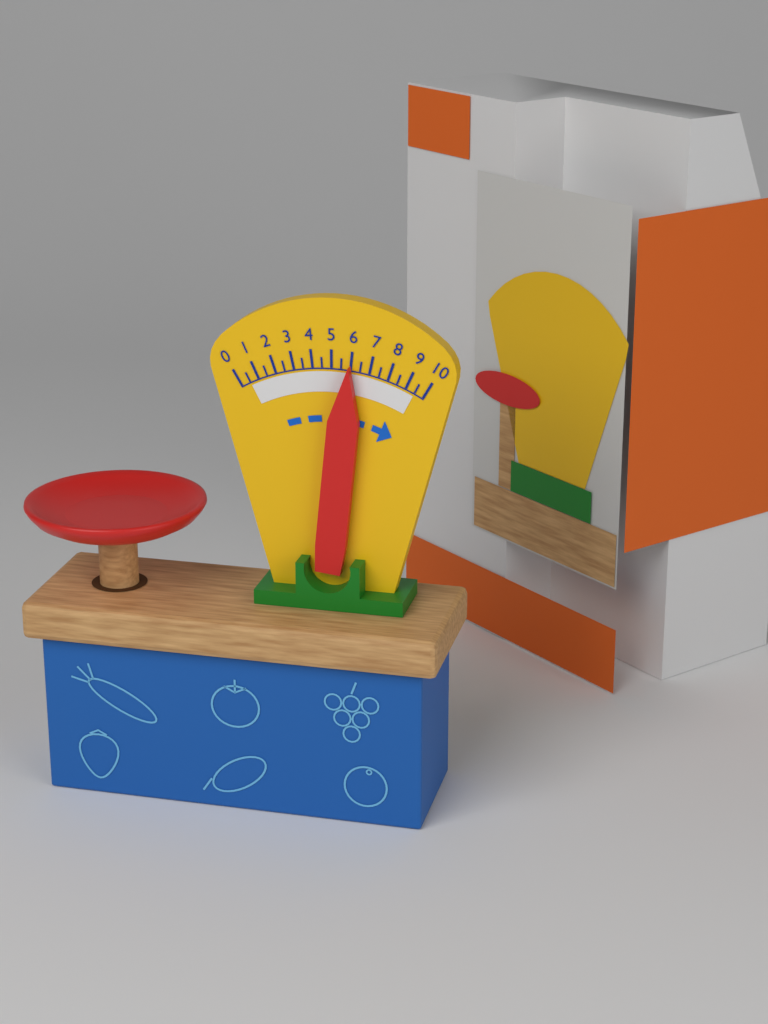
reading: 6.0 (no unit)
